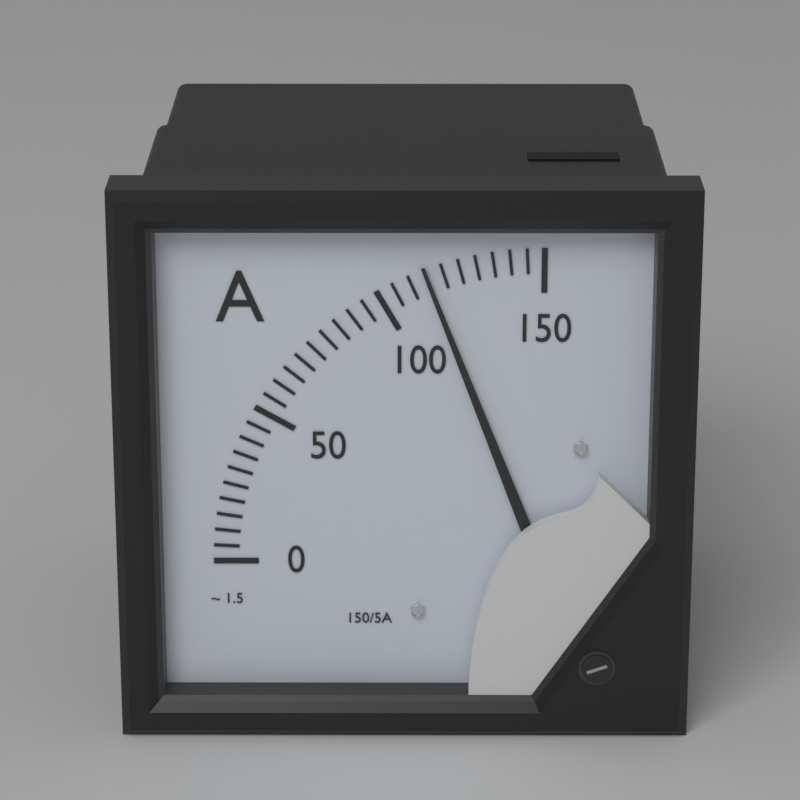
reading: 115 A
